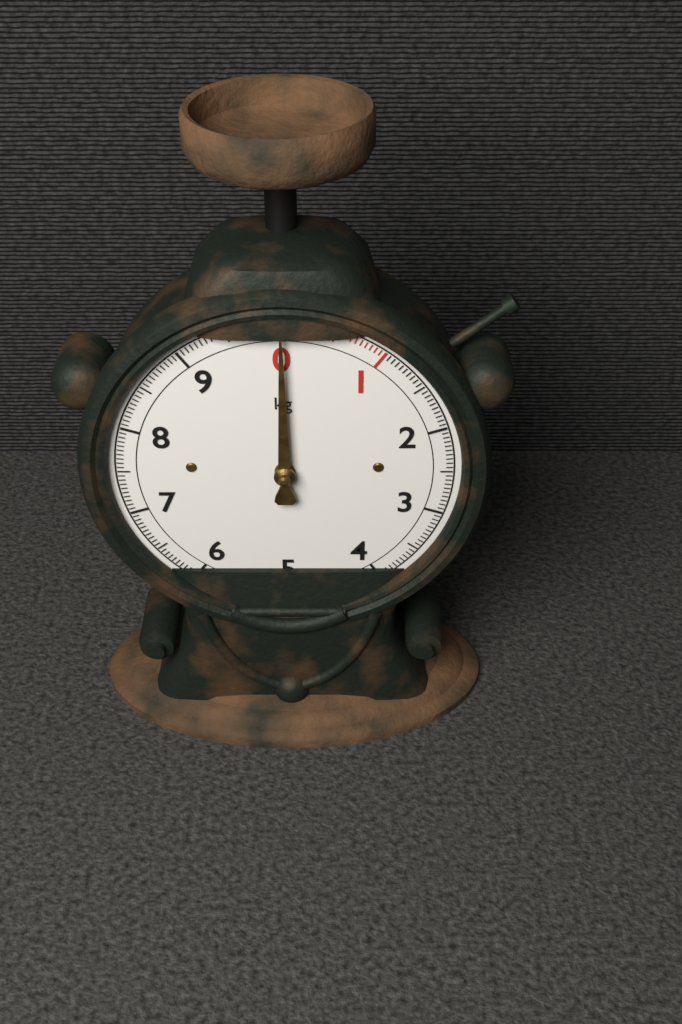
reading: 0.00 kg
